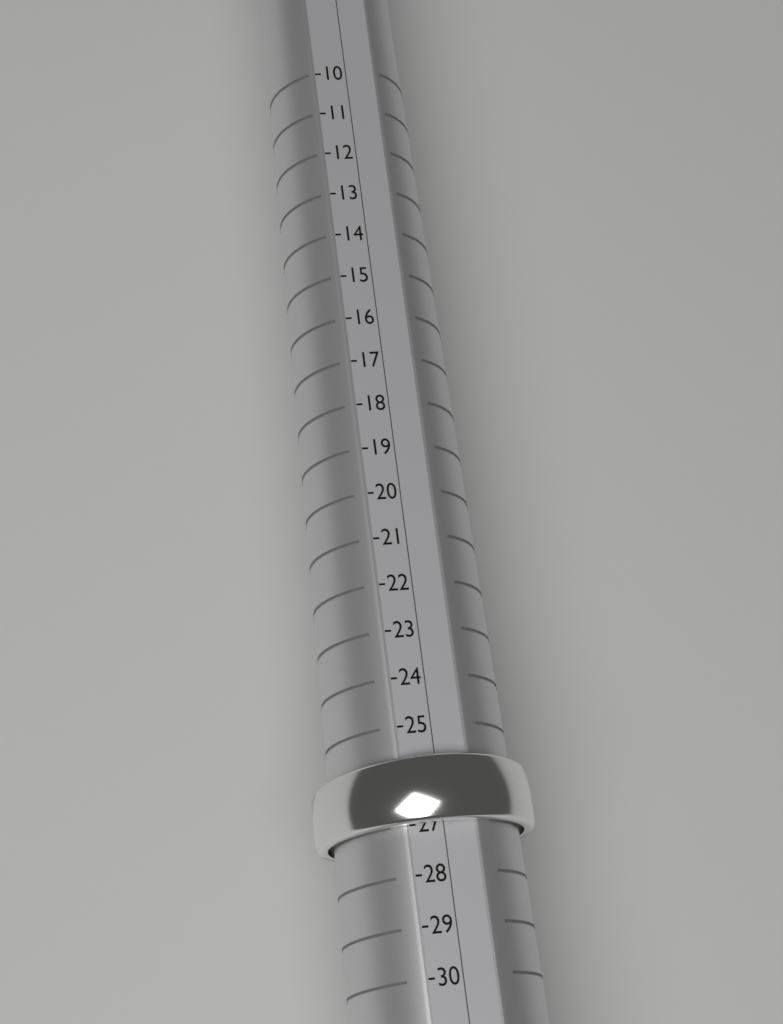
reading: 27 (no unit)
